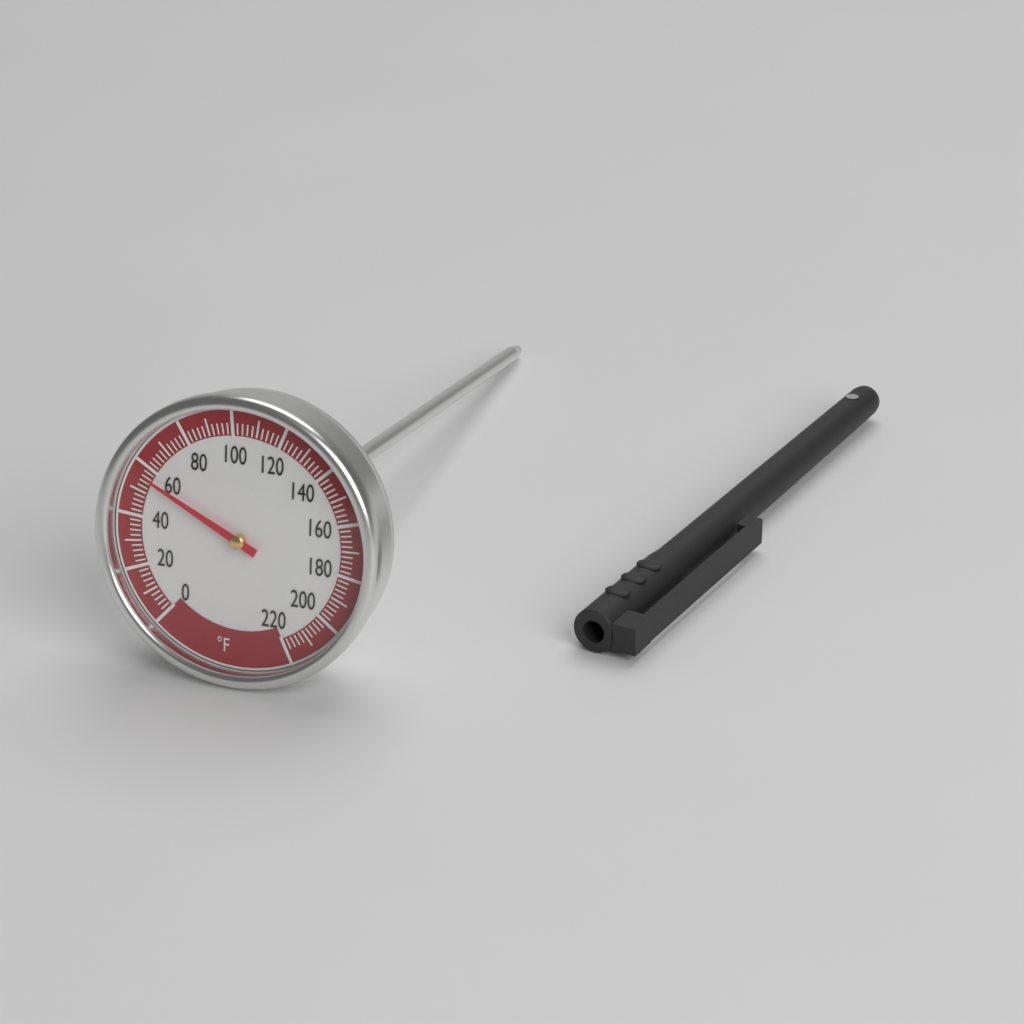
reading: 56 °F
